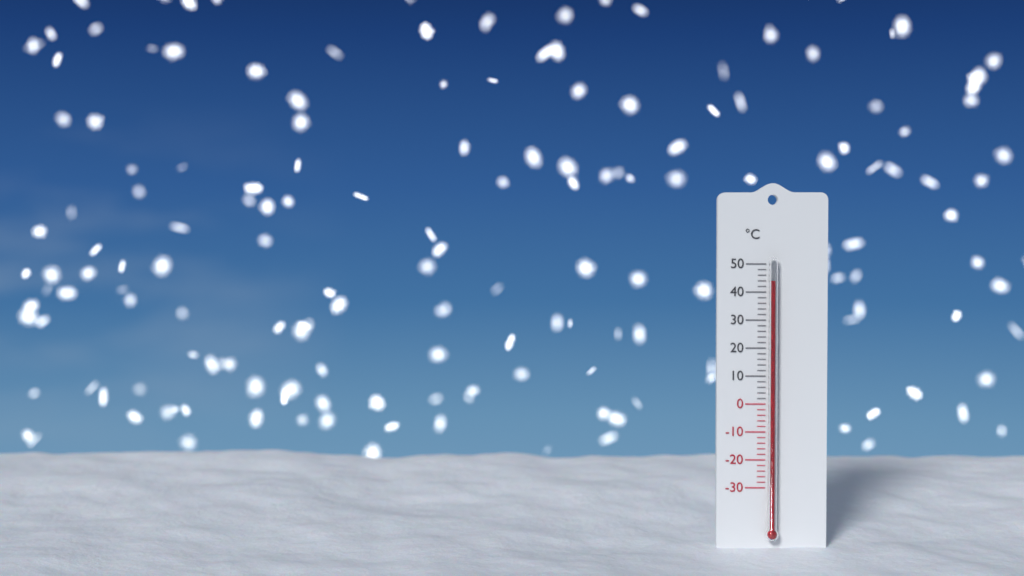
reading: 44 °C
